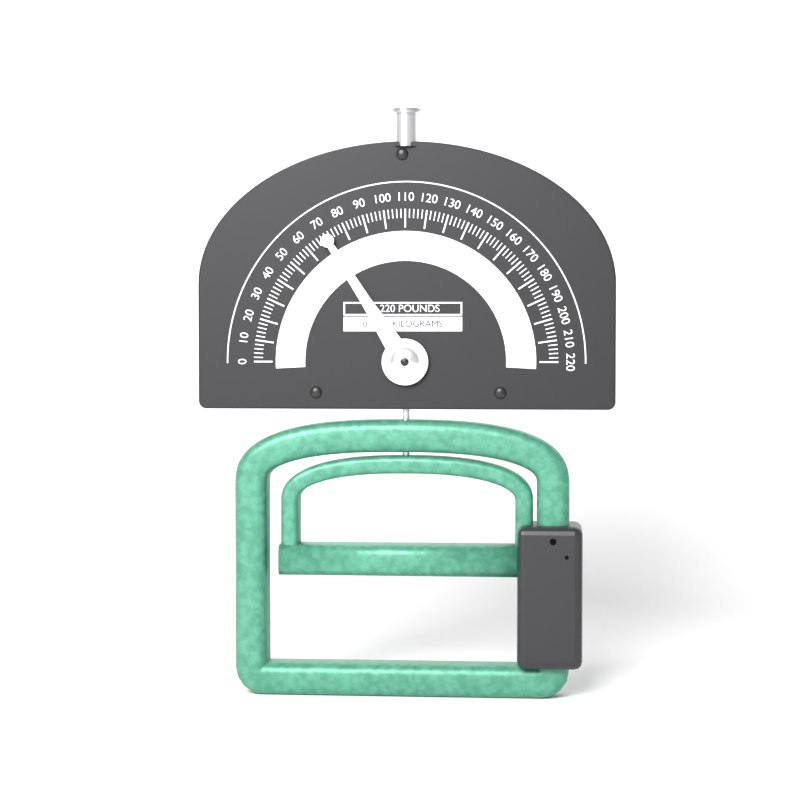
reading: 70 lb
